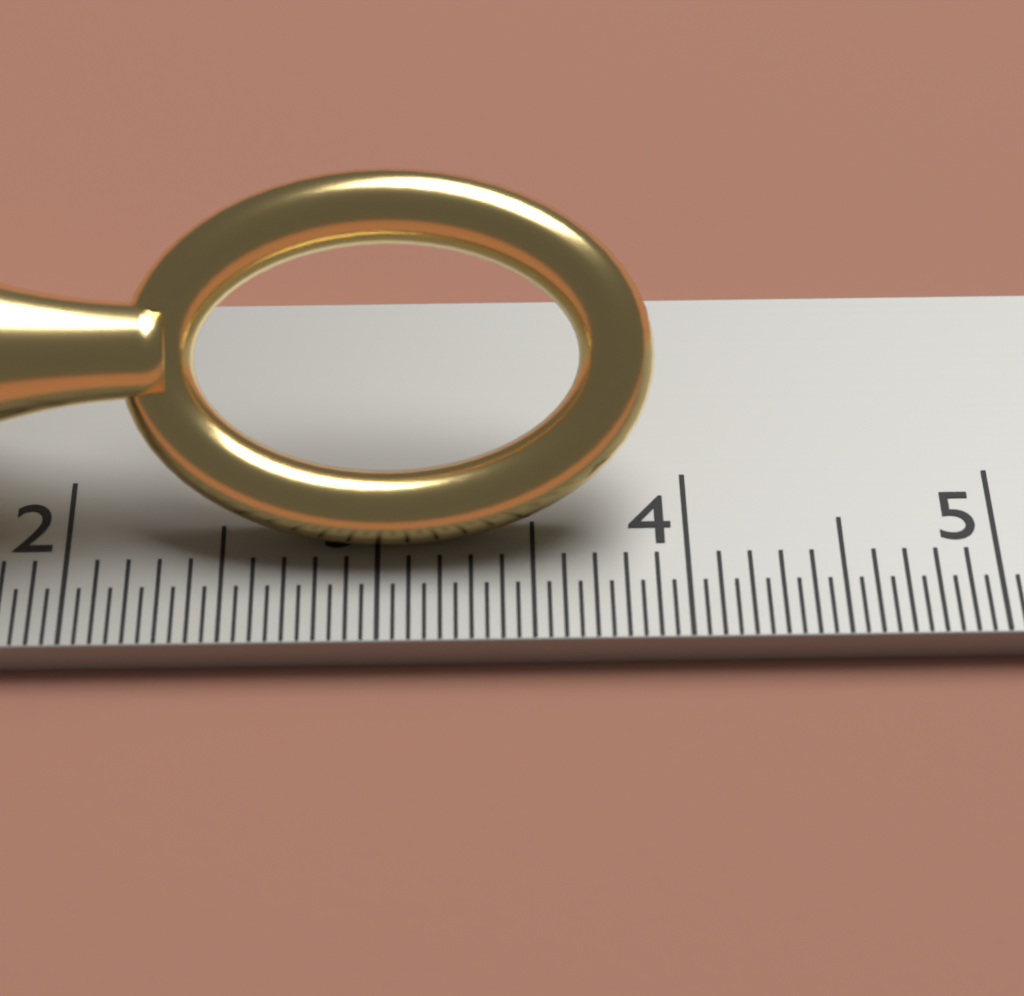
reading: 3.90 cm
